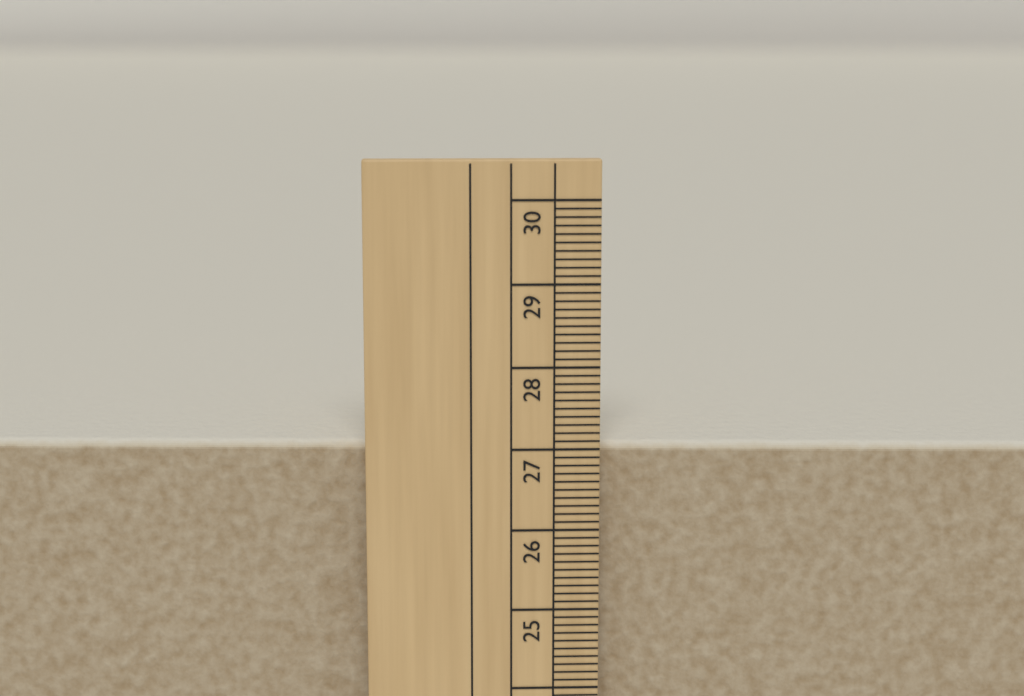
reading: 27.0 cm
